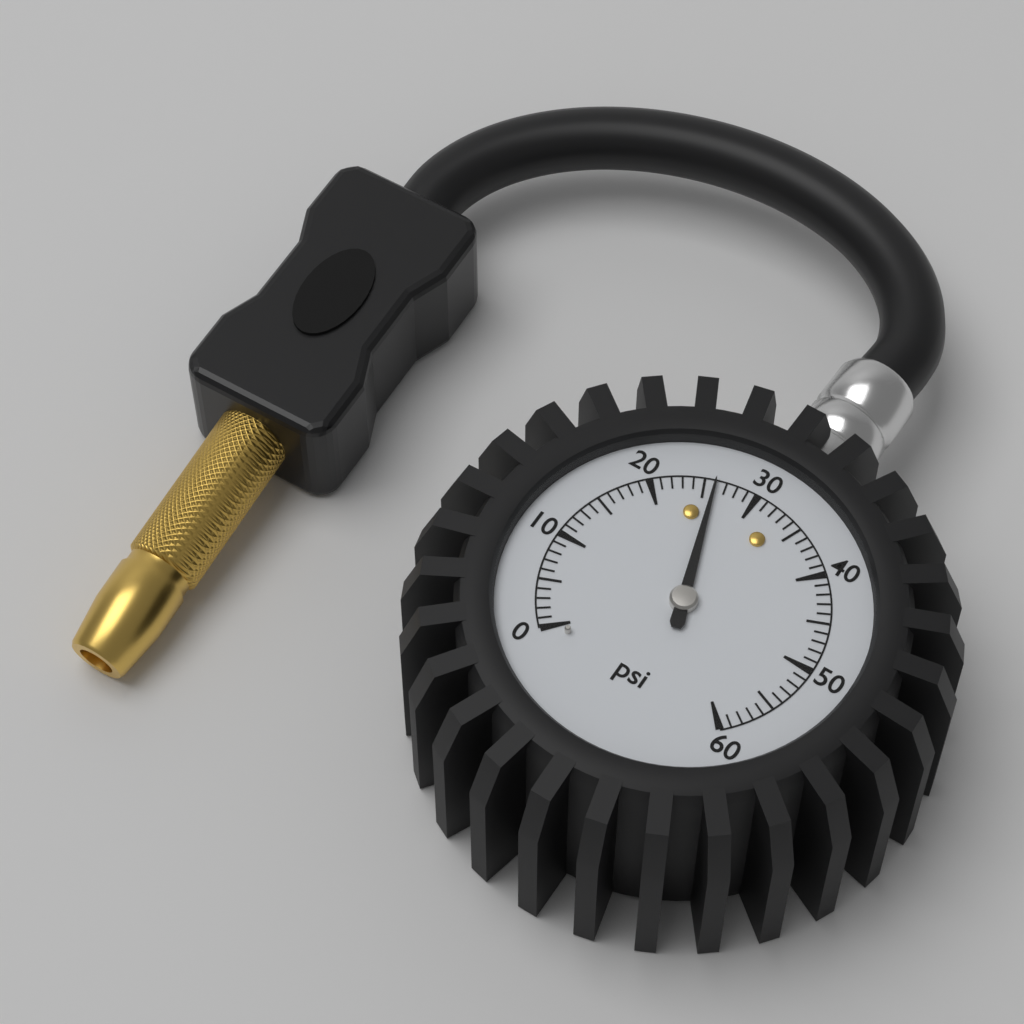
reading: 26 psi
